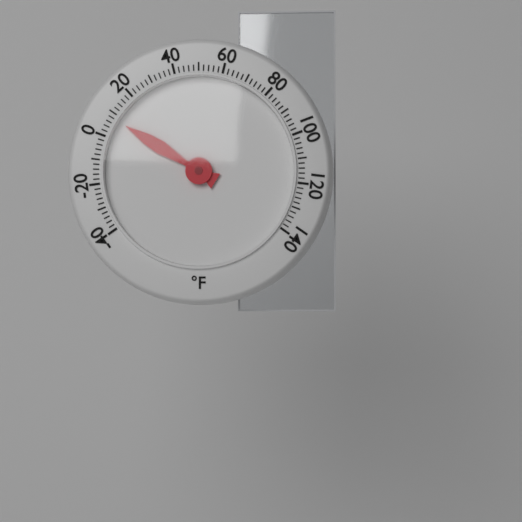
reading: 8 °F
